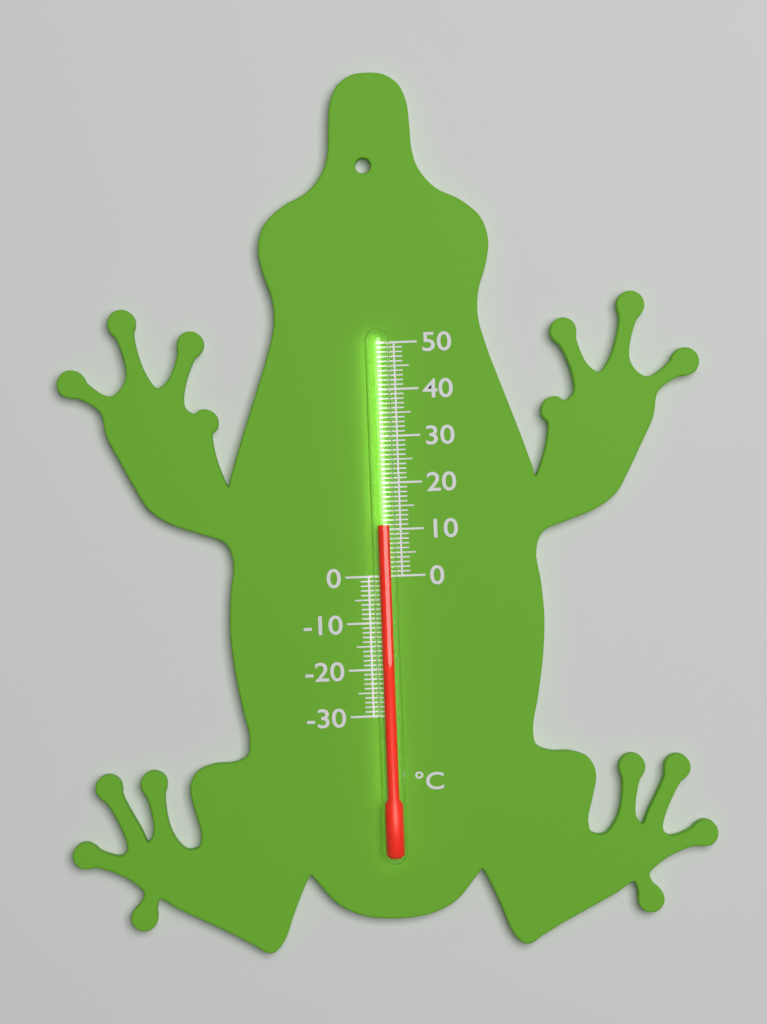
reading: 11 °C
